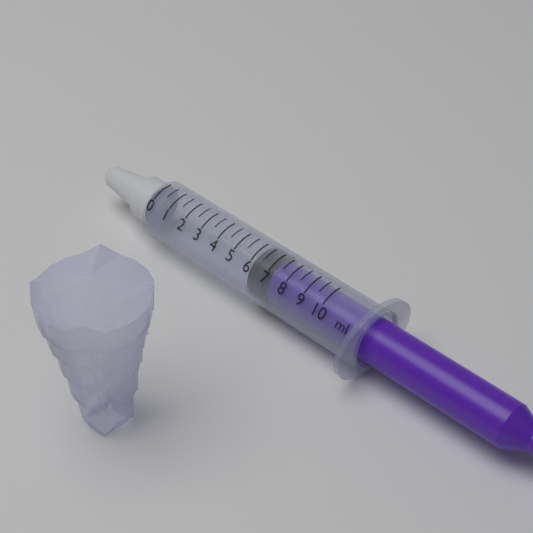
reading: 6.0 ml
